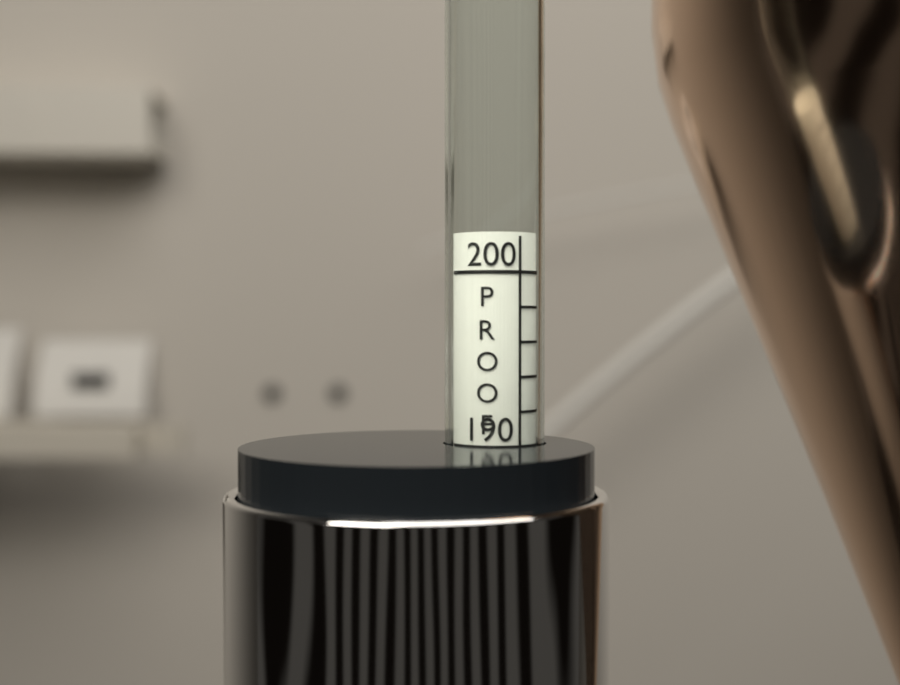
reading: 190 proof
